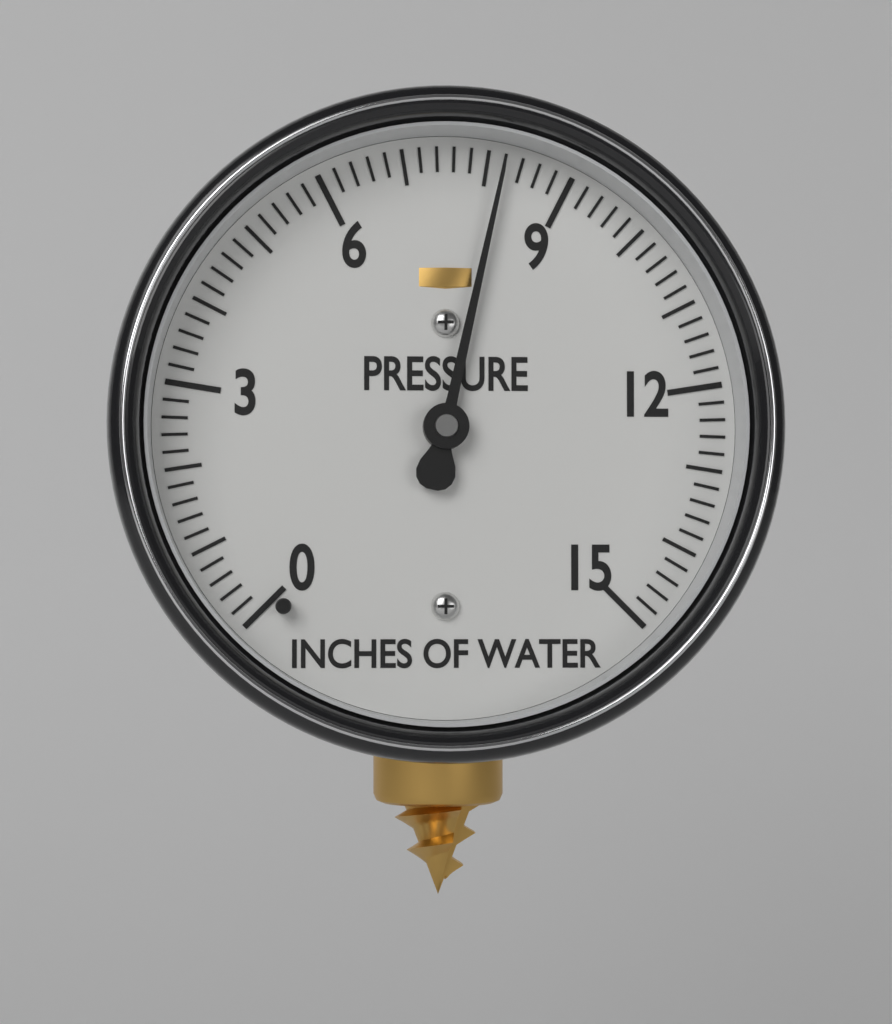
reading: 8.2 inches of water
